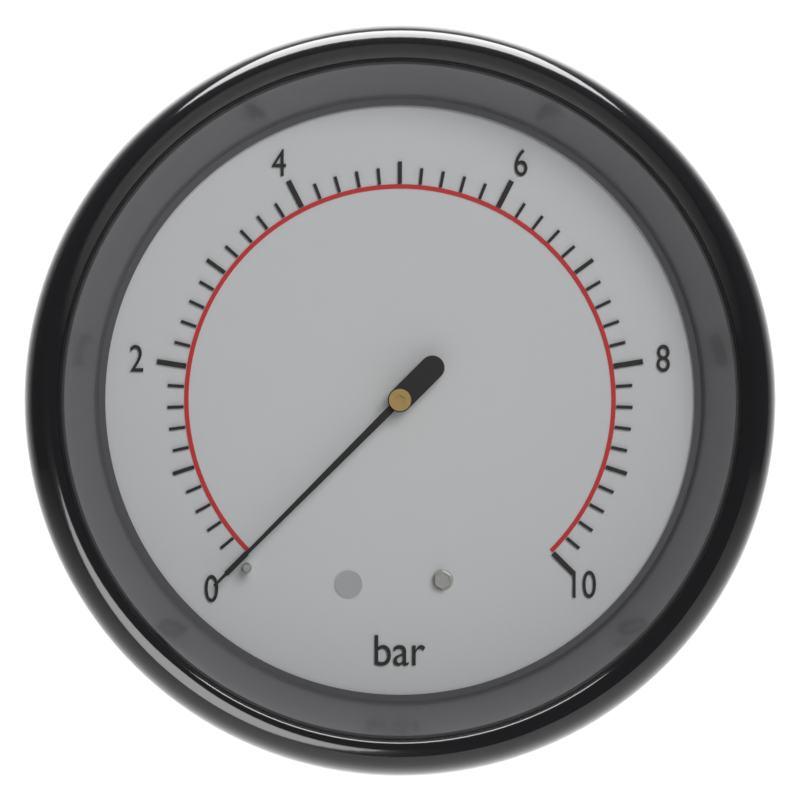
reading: 0.0 bar
